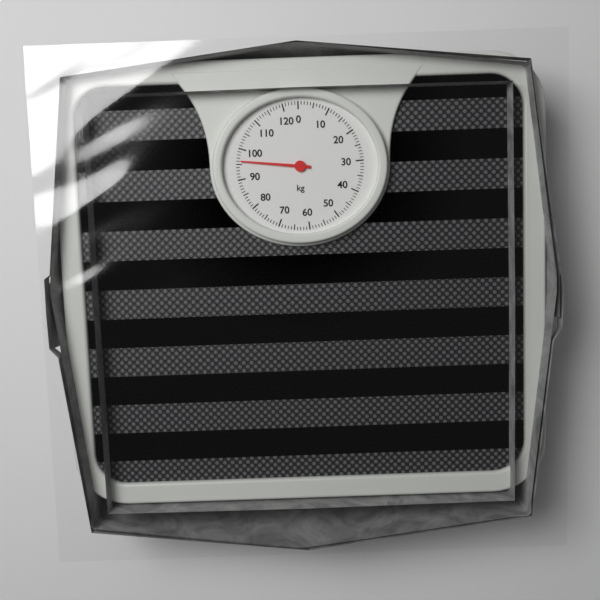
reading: 96 kg
